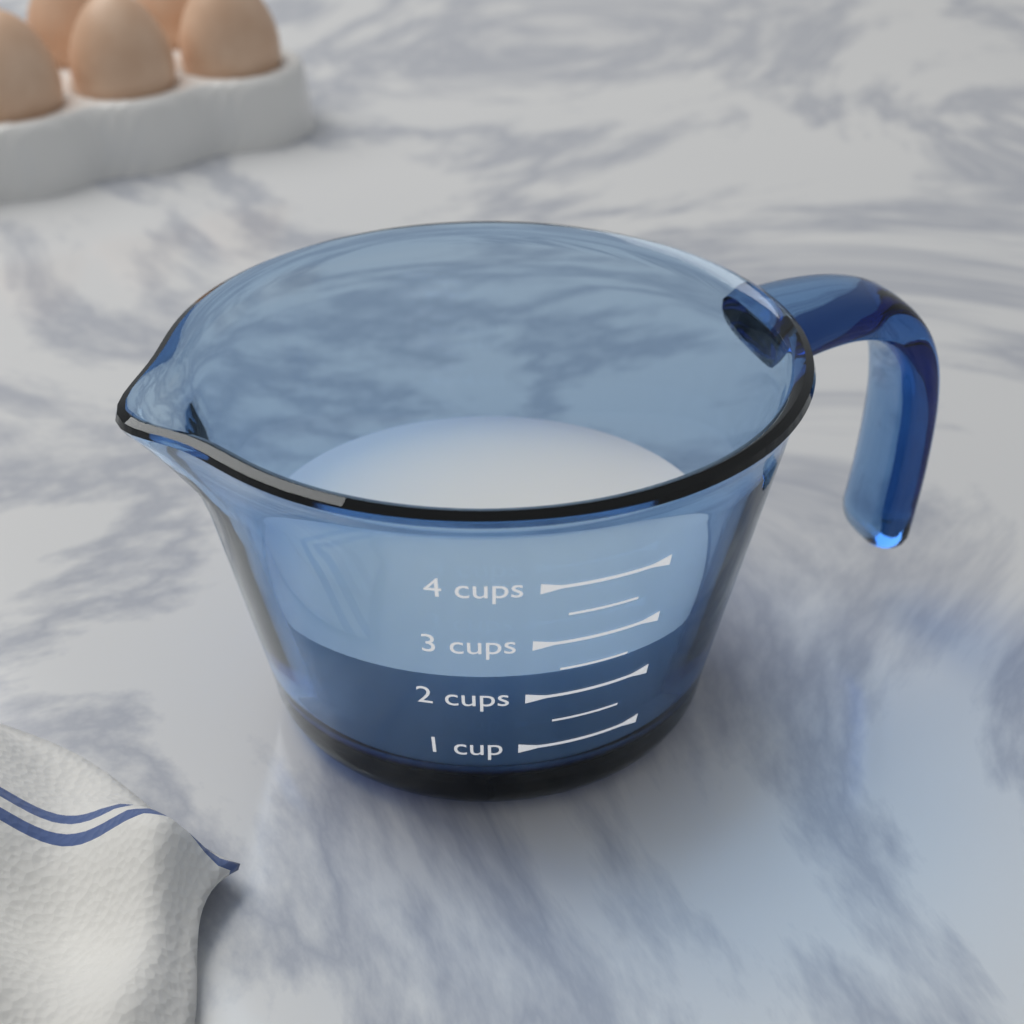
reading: 2.3 cups
